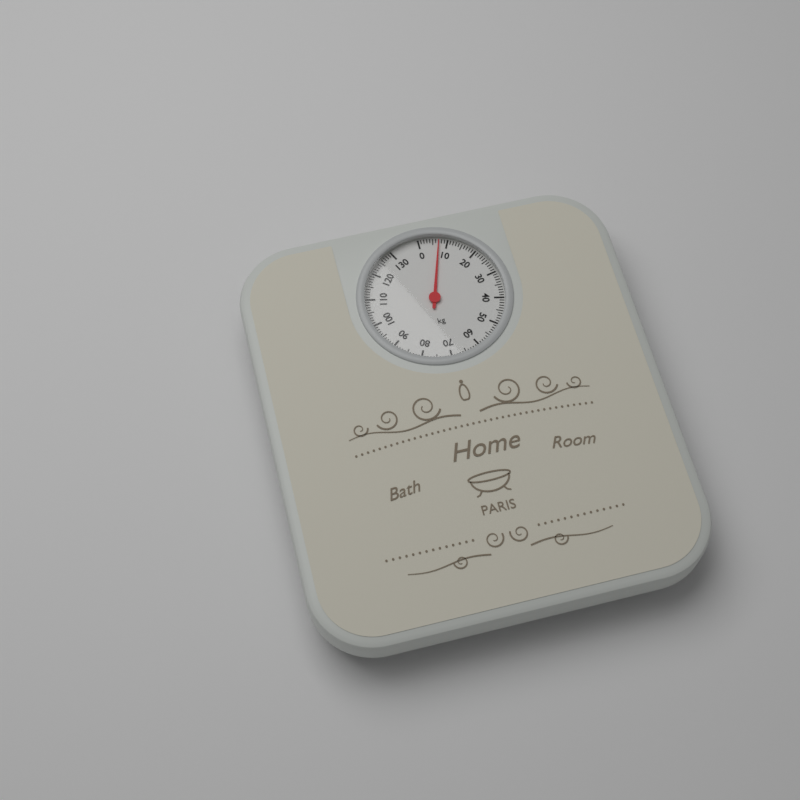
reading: 7 kg
